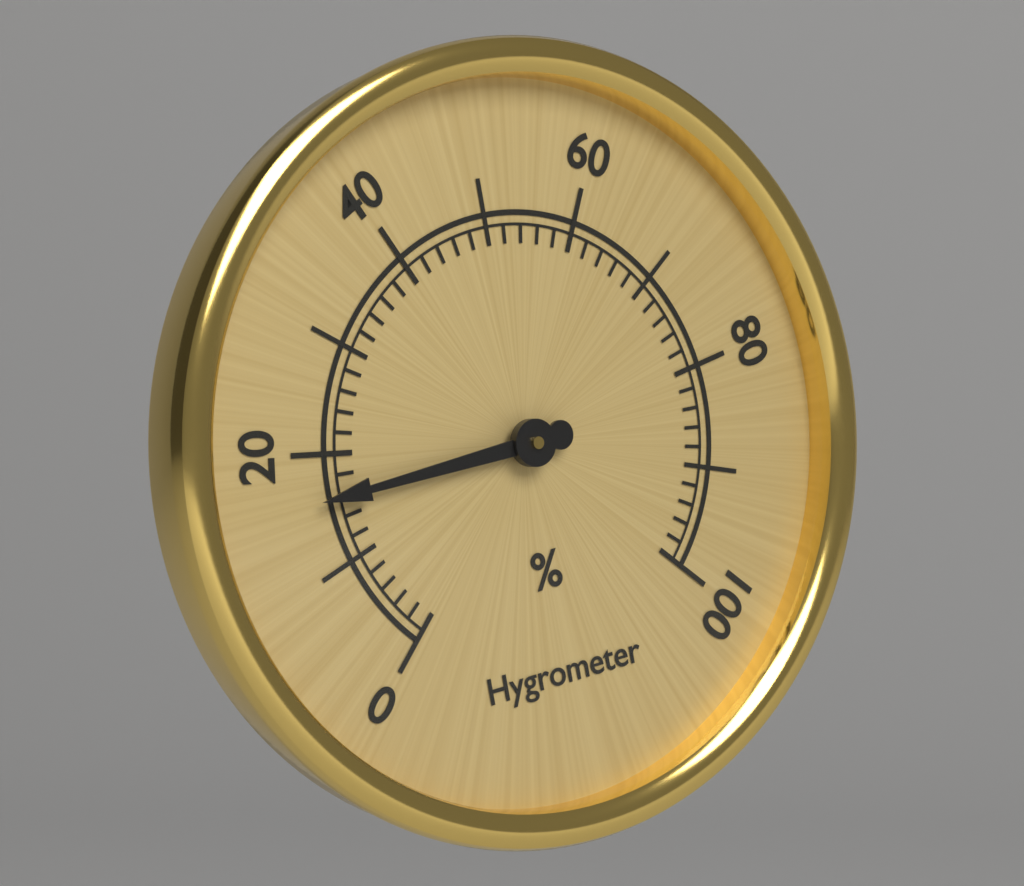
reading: 16 %
